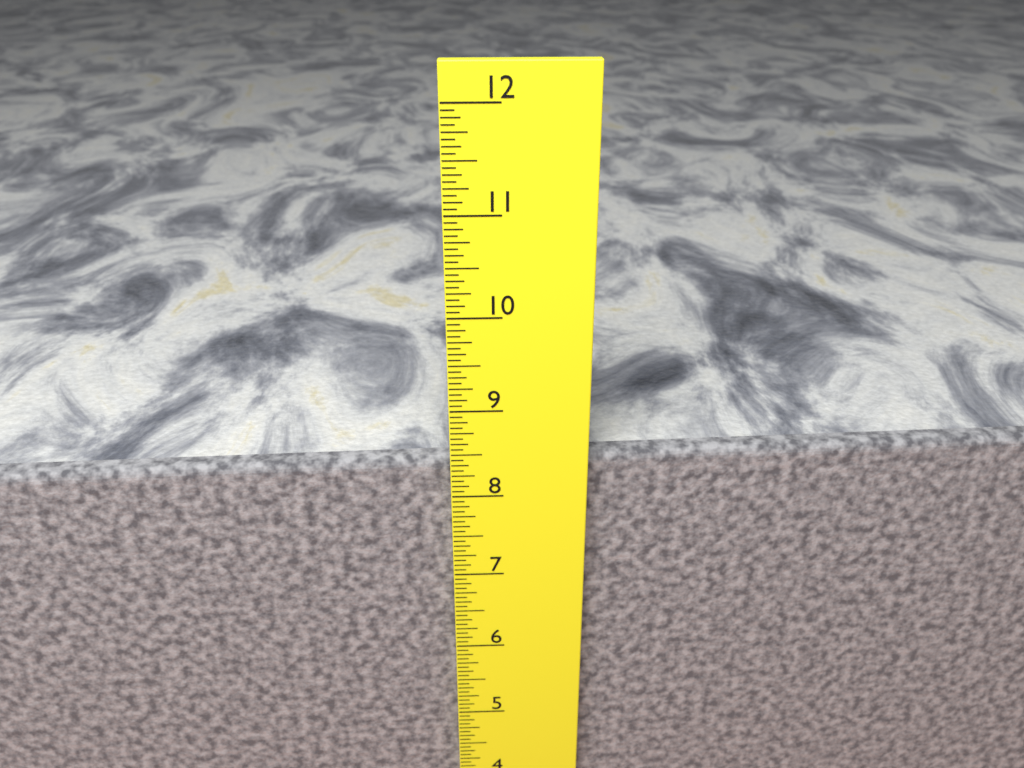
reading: 8.3750 in
